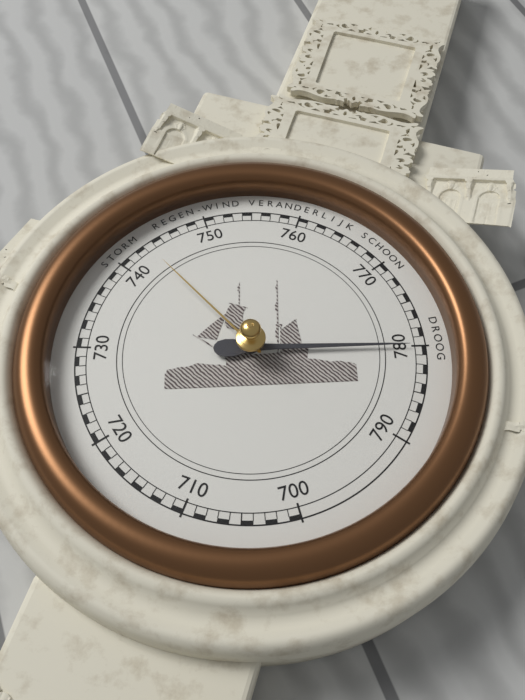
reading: 780 mmHg
